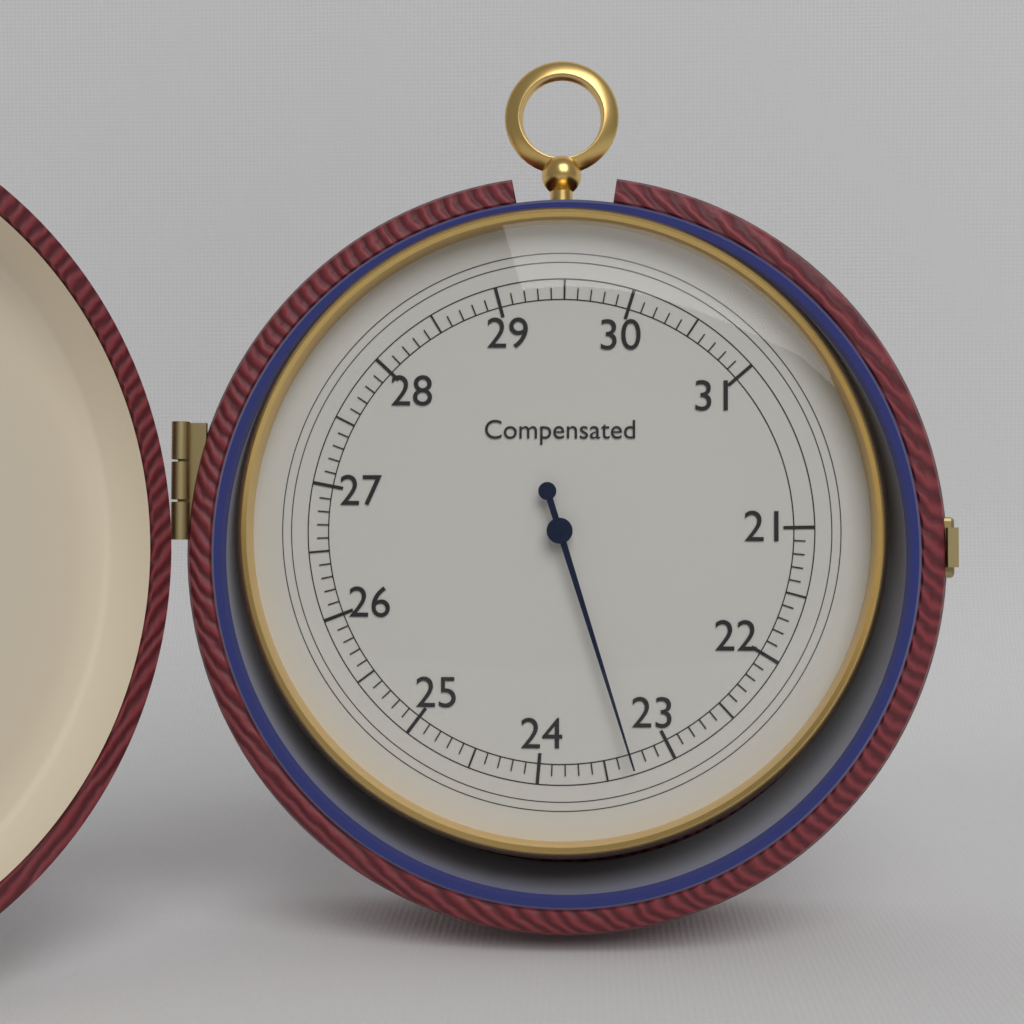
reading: 23.3 (no unit)
